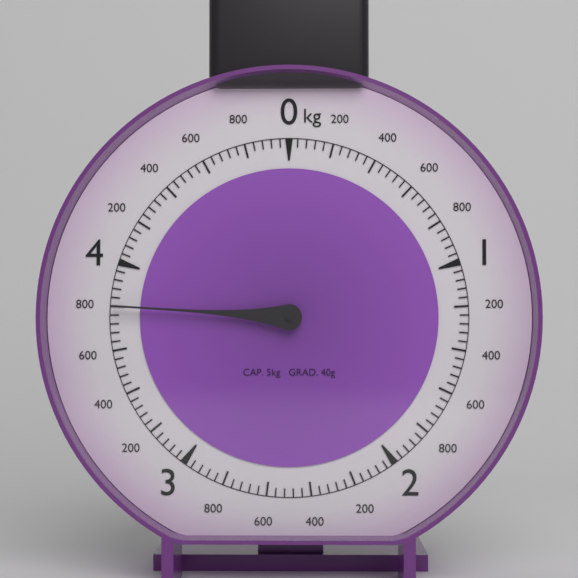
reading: 3.80 kg
